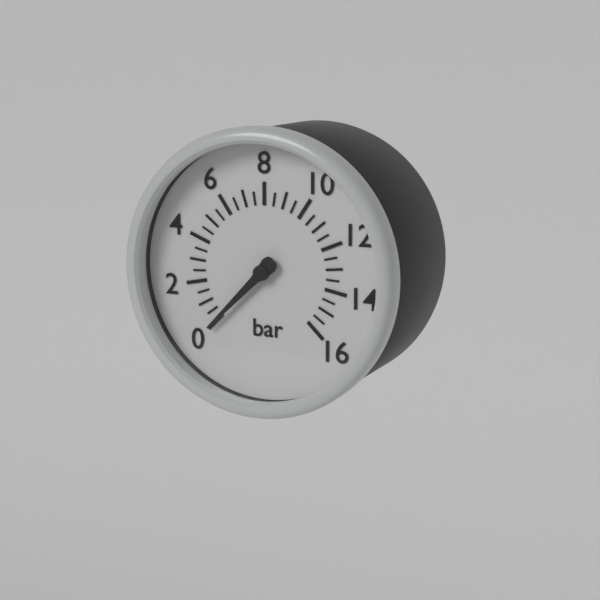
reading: 0.0 bar
